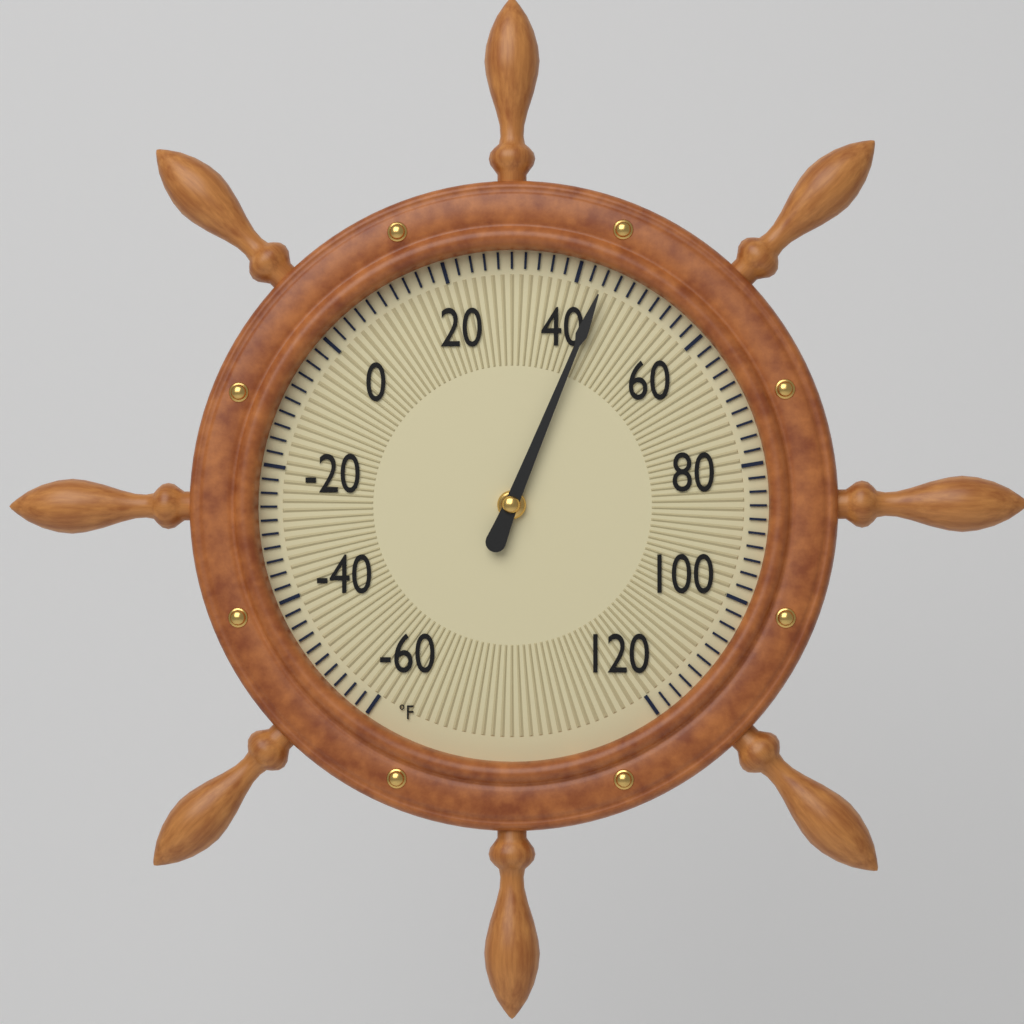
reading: 44 °F
